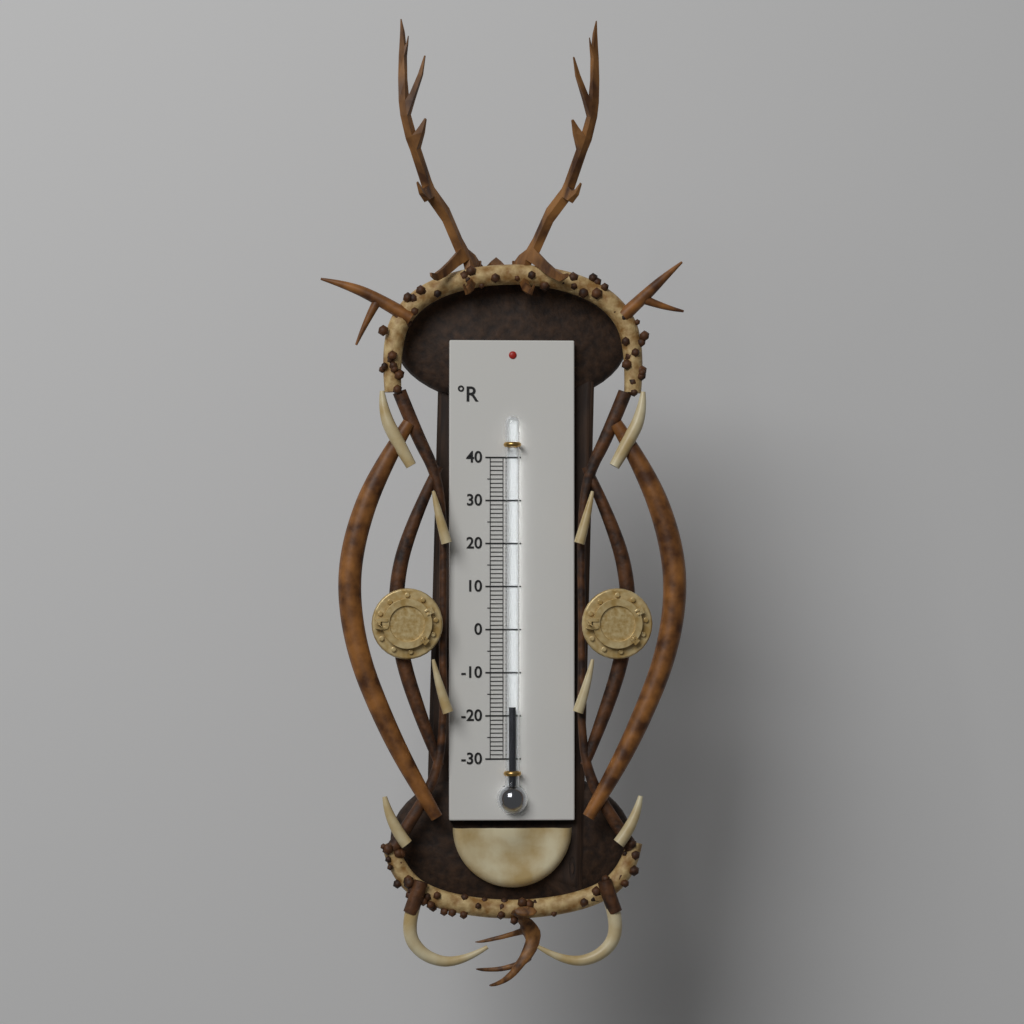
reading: -18 °R
